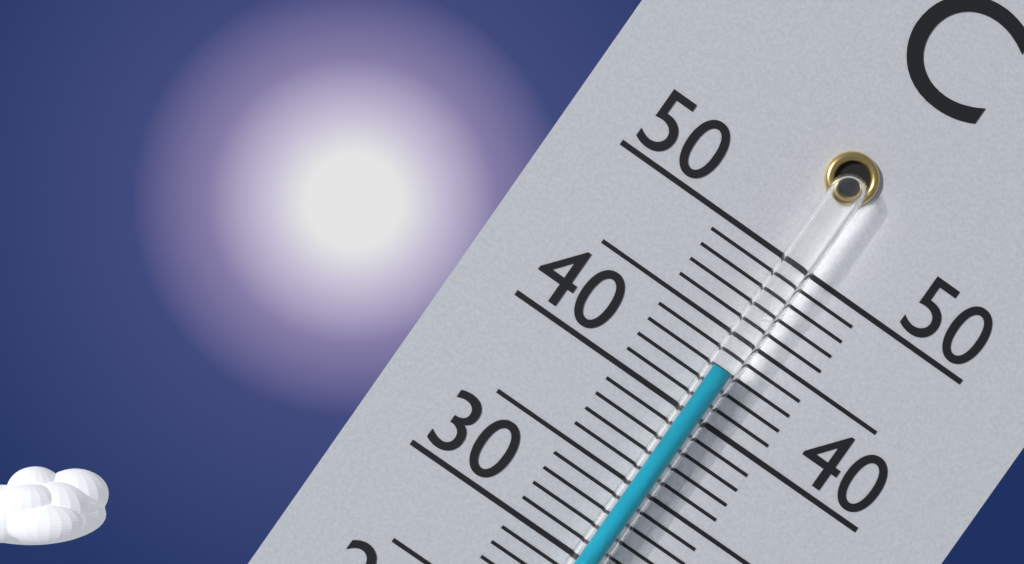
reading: 43 °C
